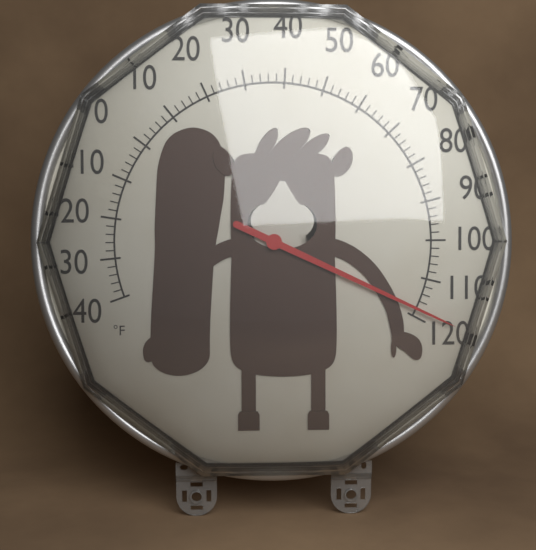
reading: 118 °F
